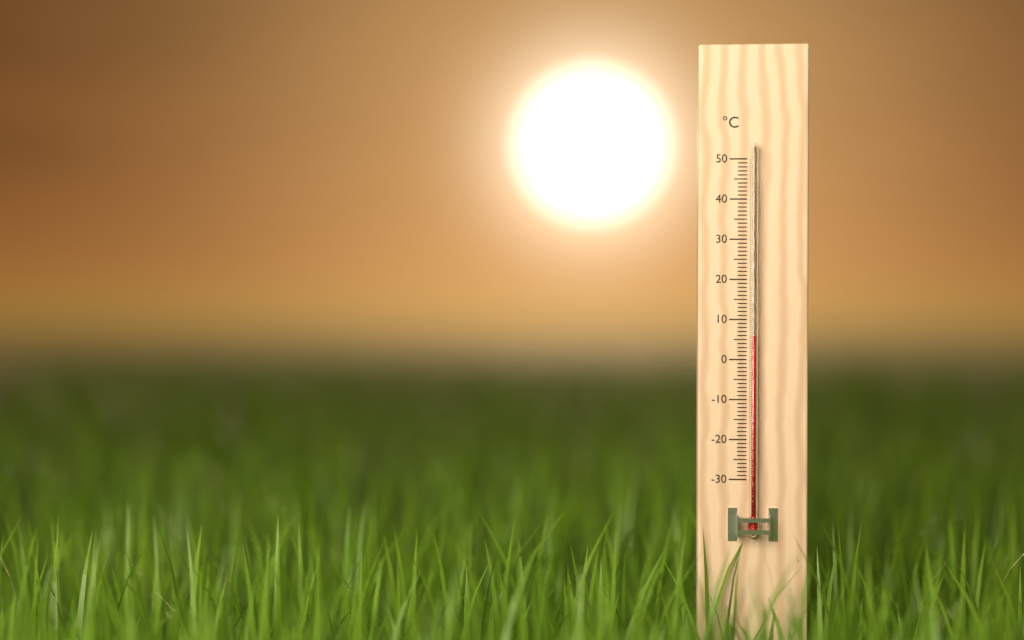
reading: 6 °C
